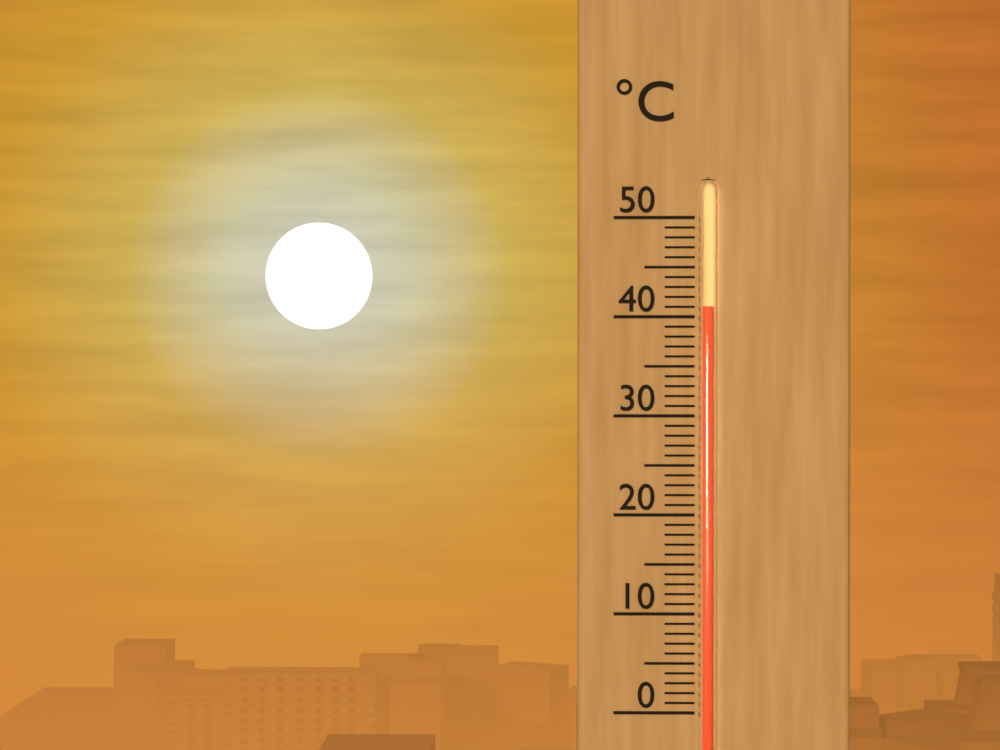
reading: 41 °C
